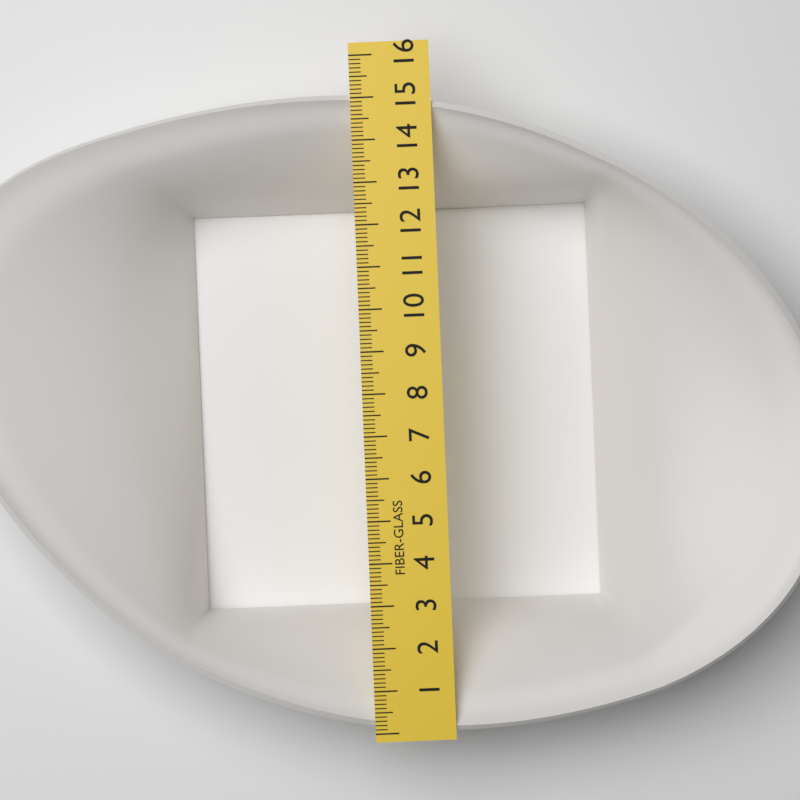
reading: 15.1 (no unit)
